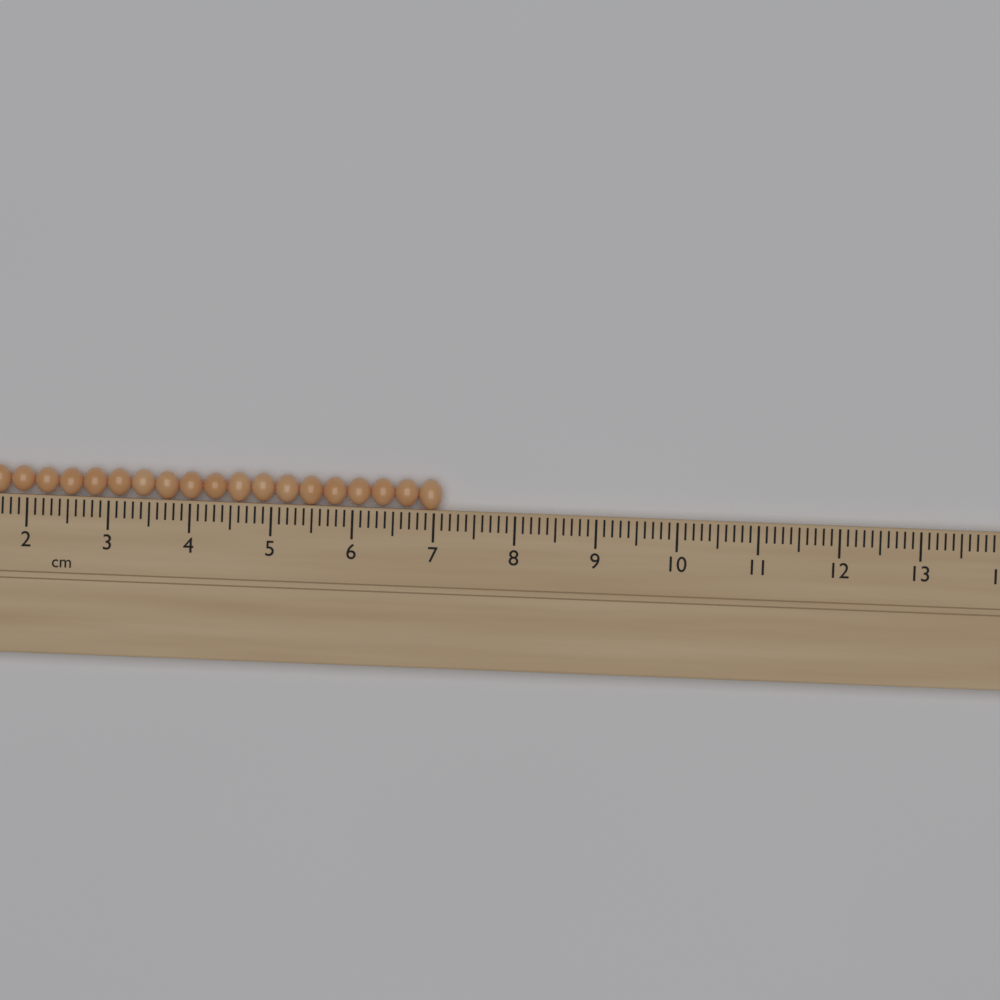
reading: 7.1 cm
